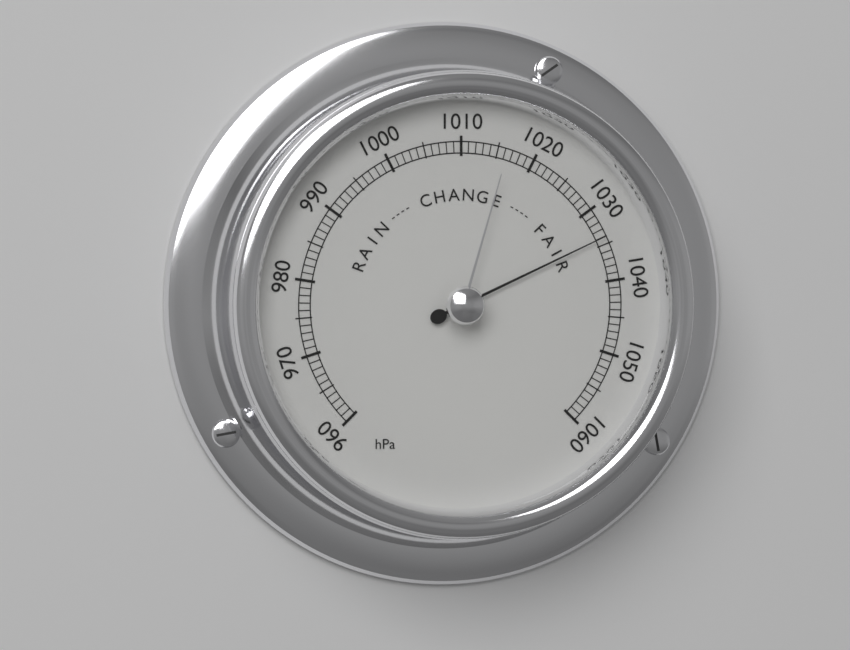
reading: 1034 hPa
